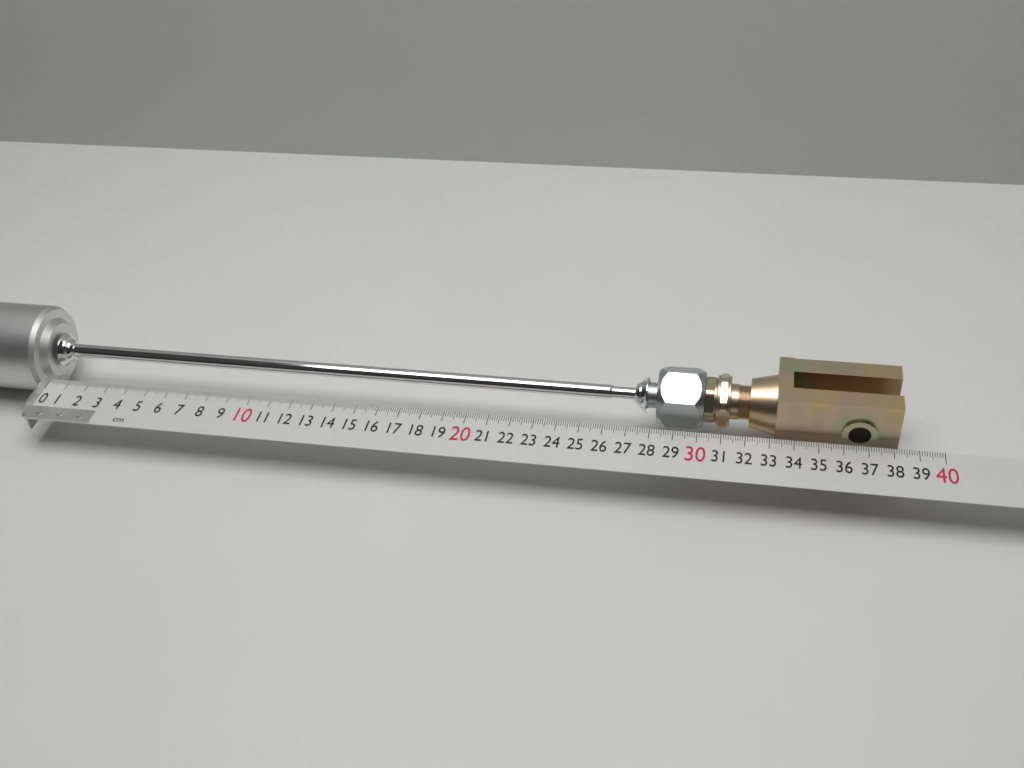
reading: 38.2 cm
